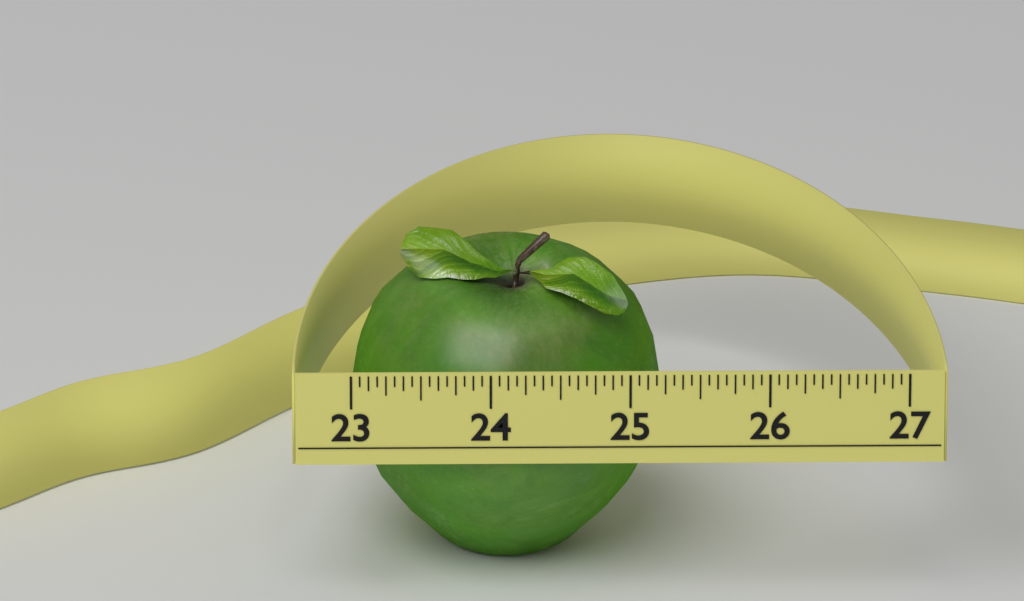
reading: 25.2500 (no unit)
